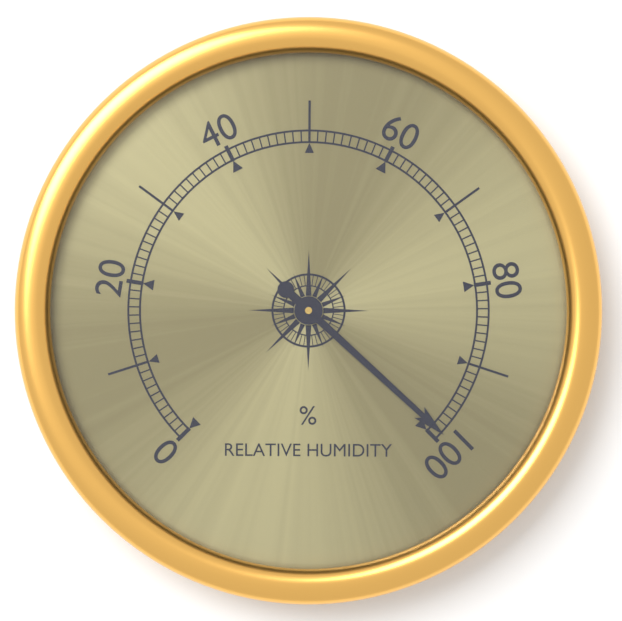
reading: 99 %
